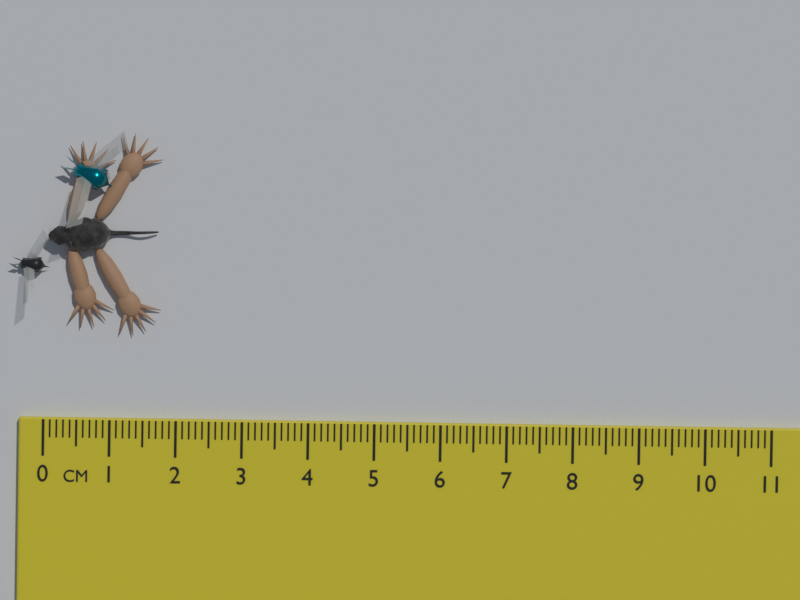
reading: 1.7 cm
